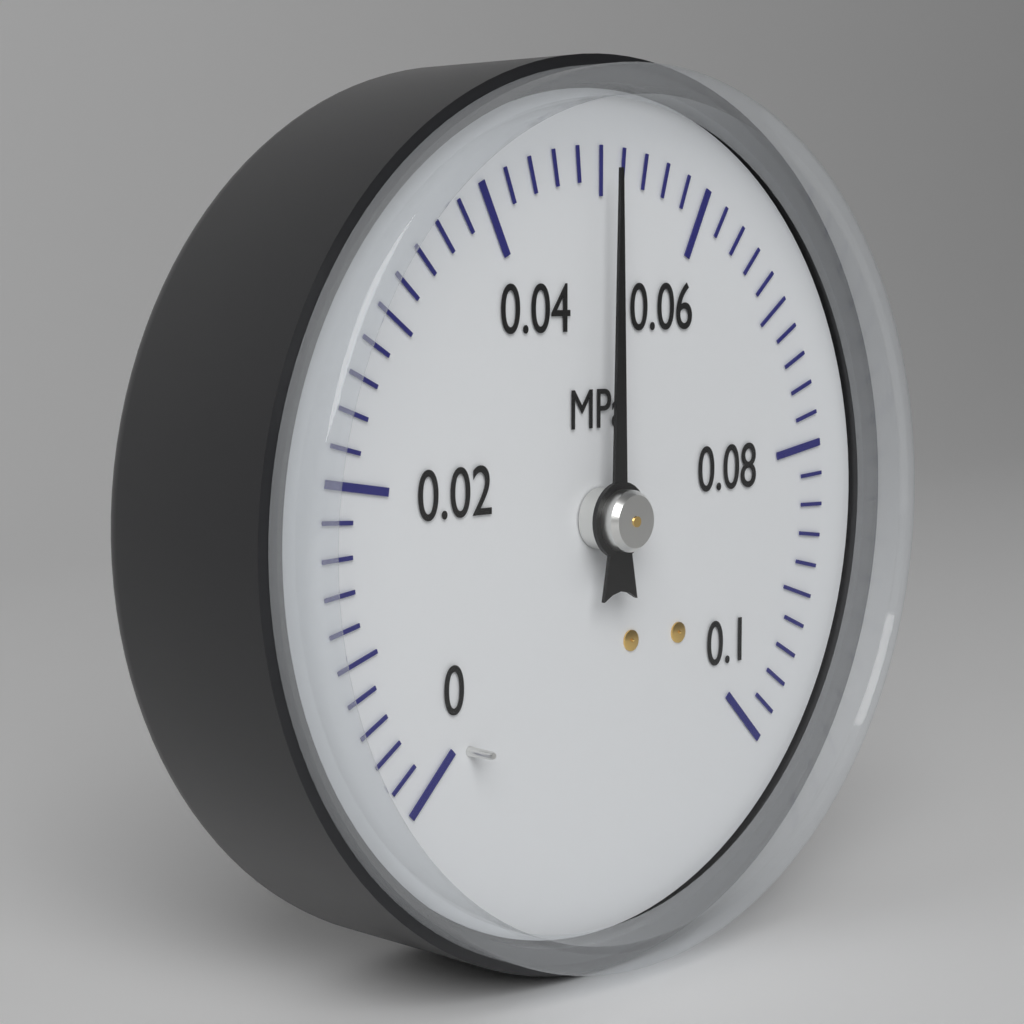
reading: 0.050 MPa
